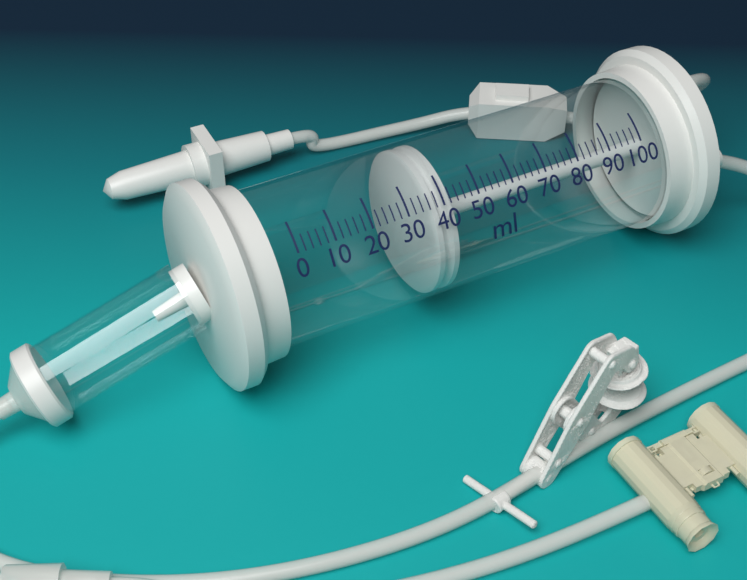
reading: 36 ml
